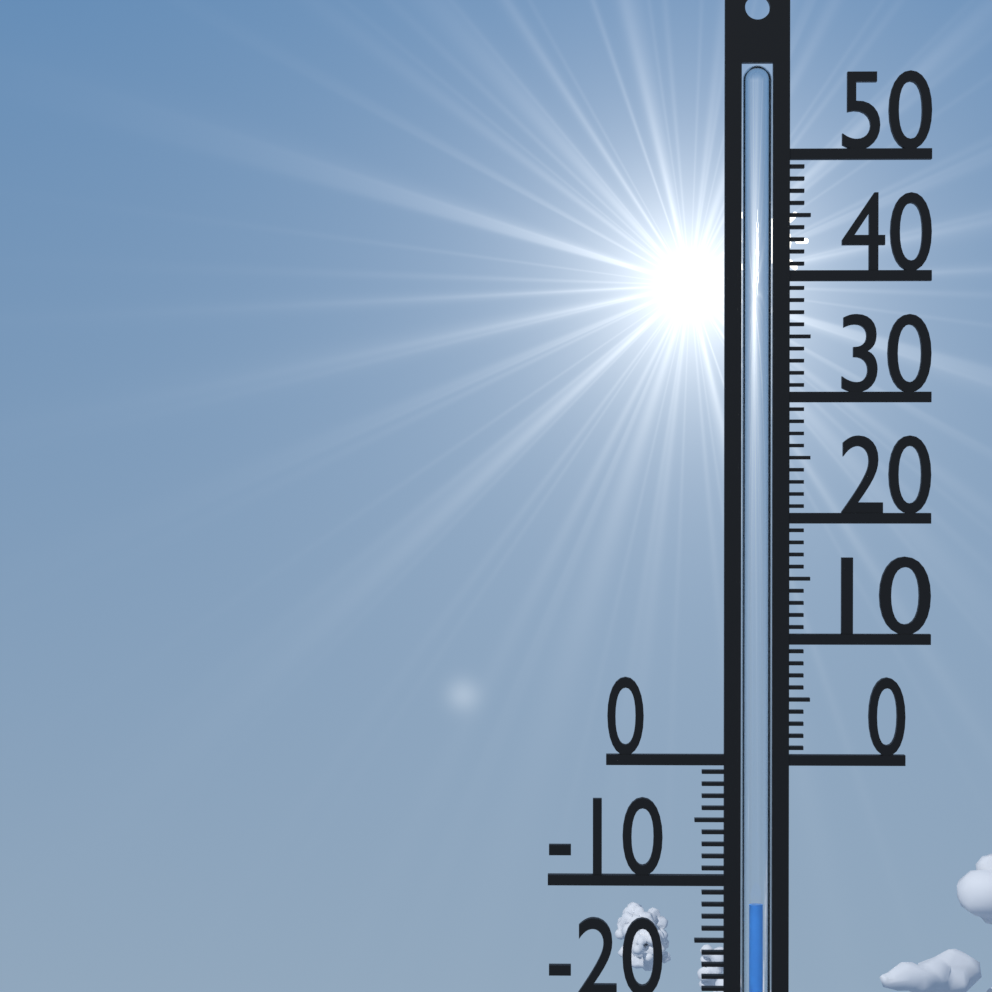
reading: -12 °C
